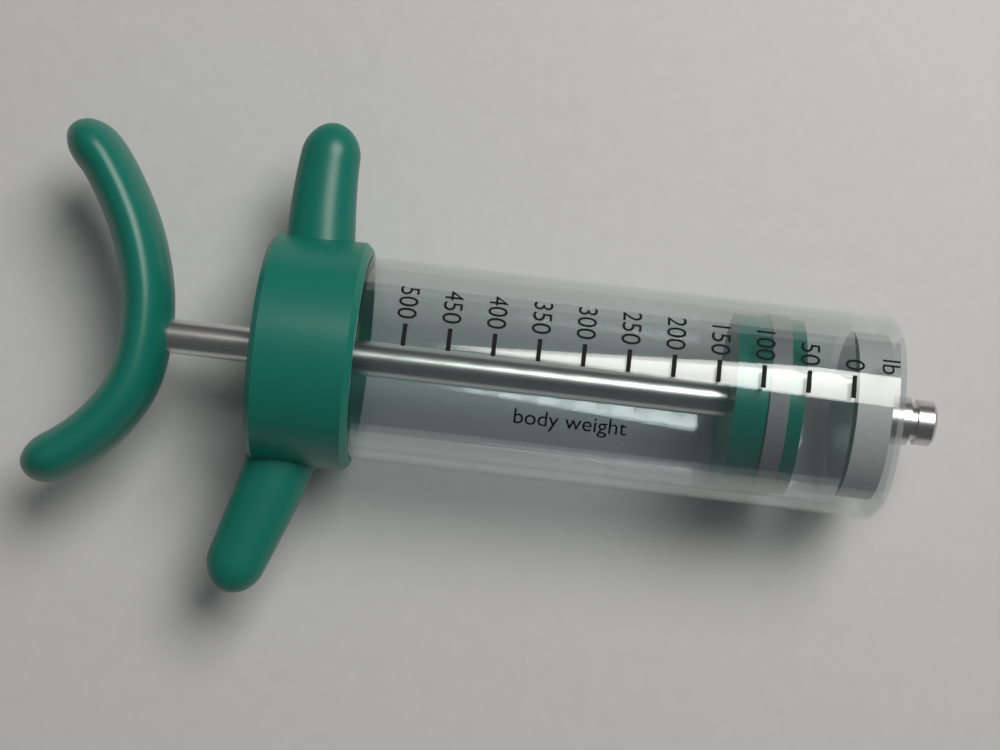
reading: 50 lb
